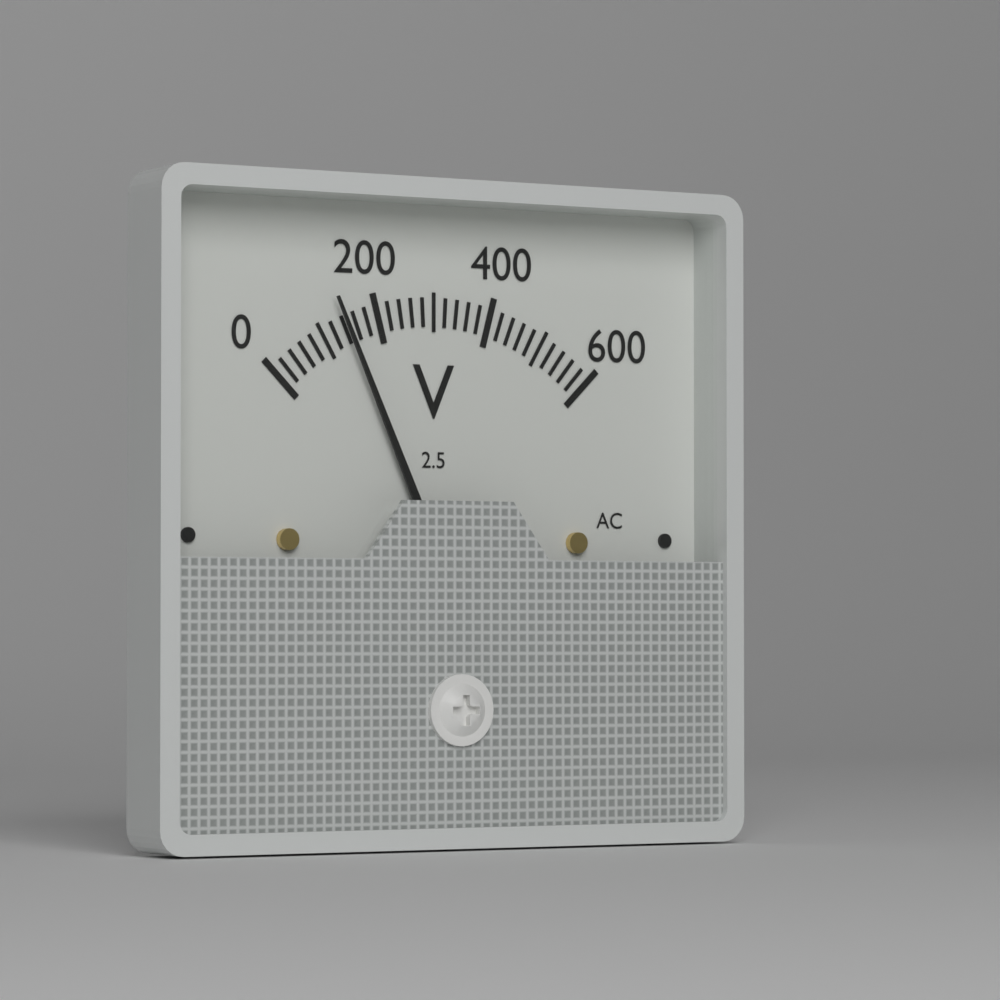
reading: 140 V
